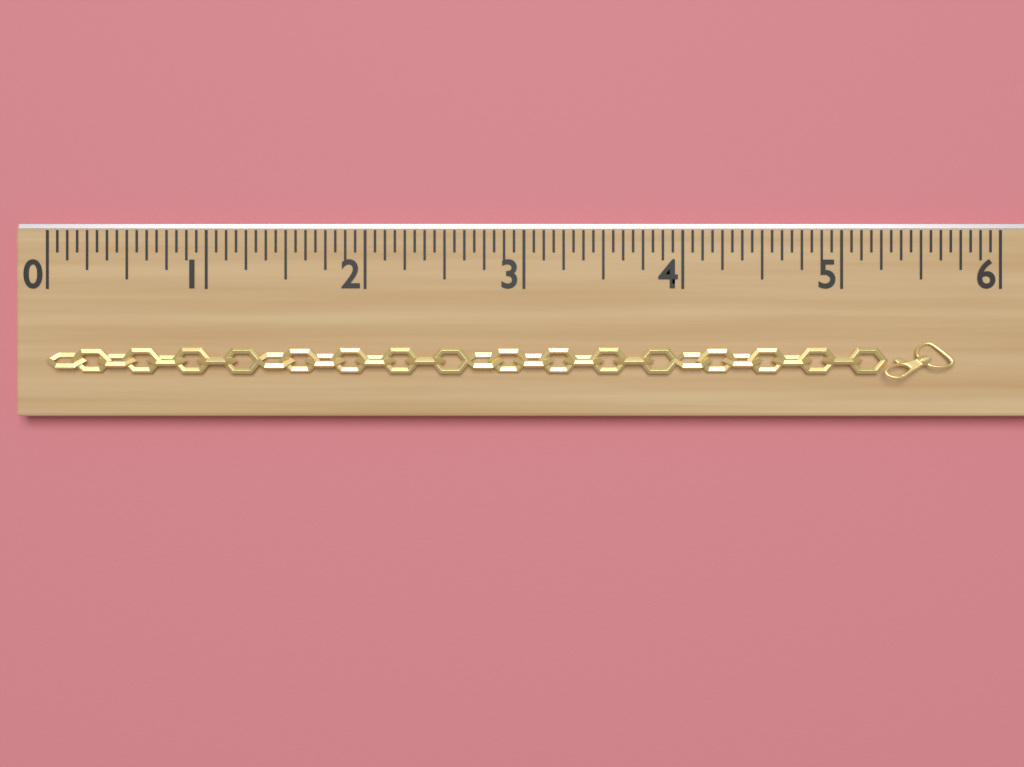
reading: 5.7000 (no unit)
